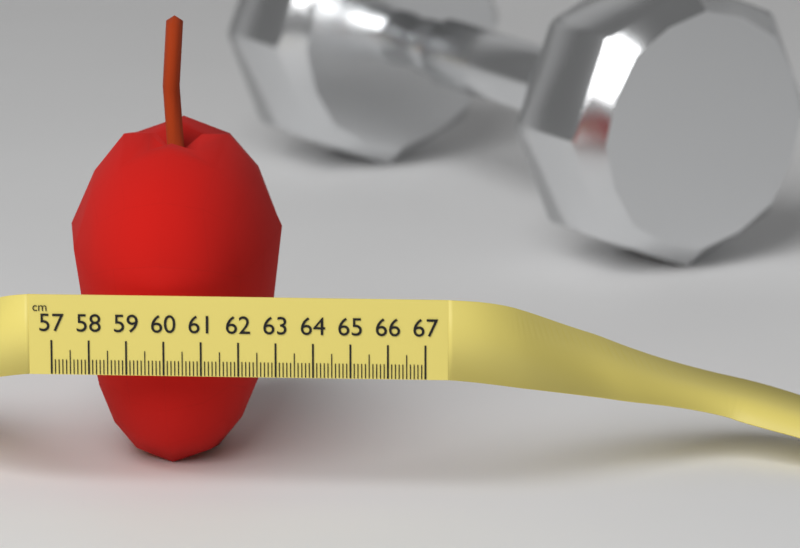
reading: 62.8 cm
